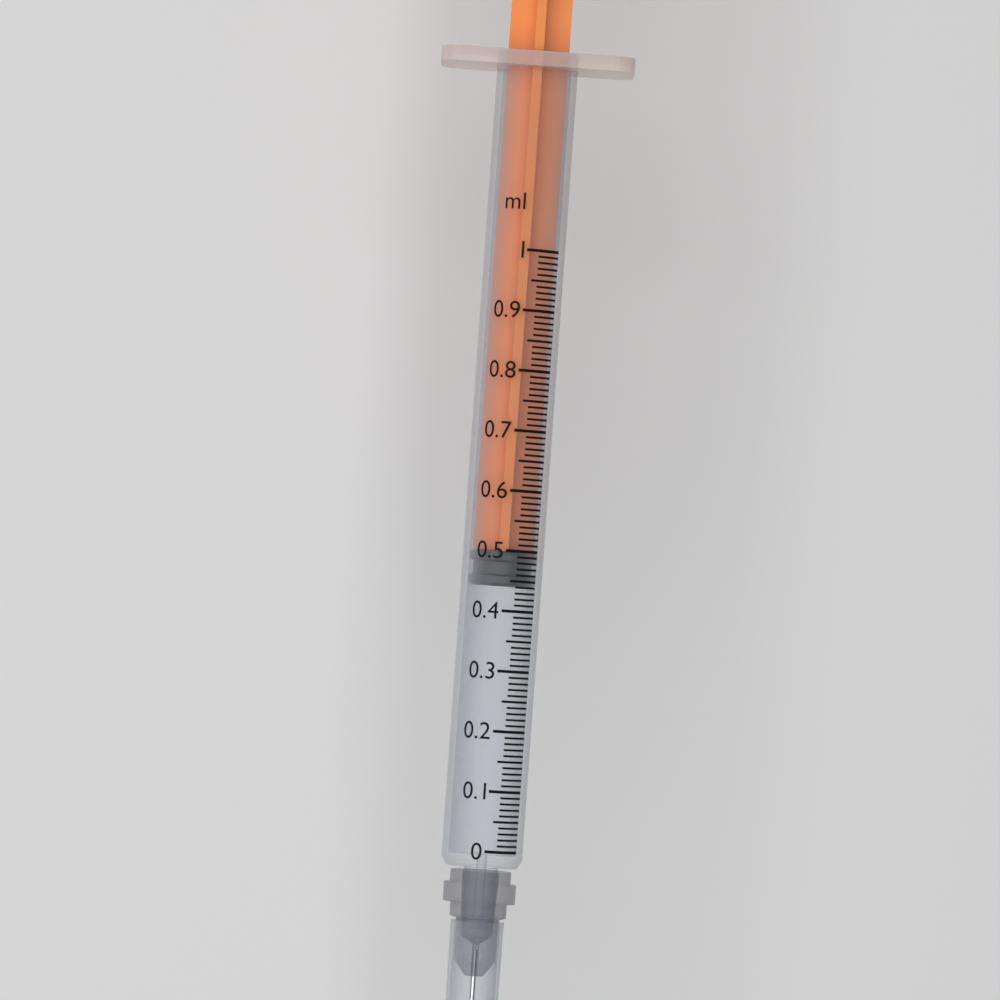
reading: 0.44 ml
